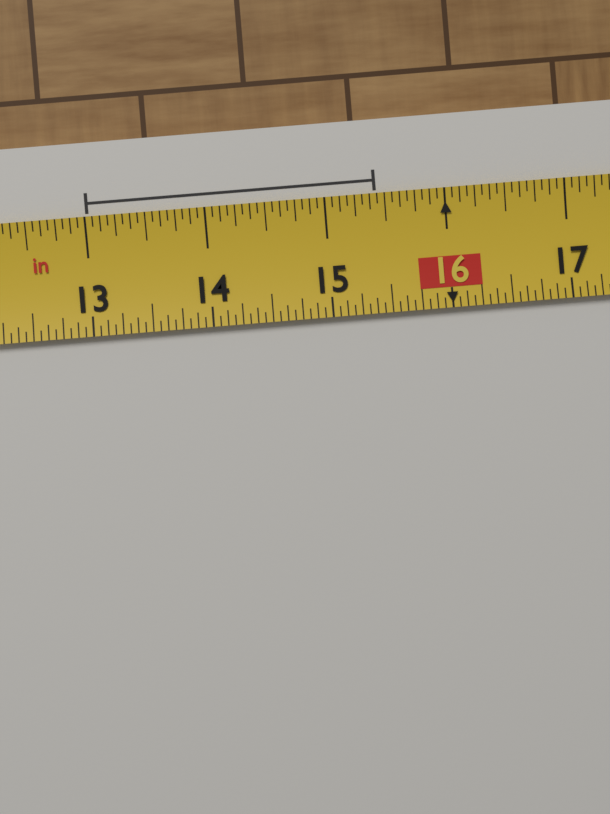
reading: 15.4375 in
